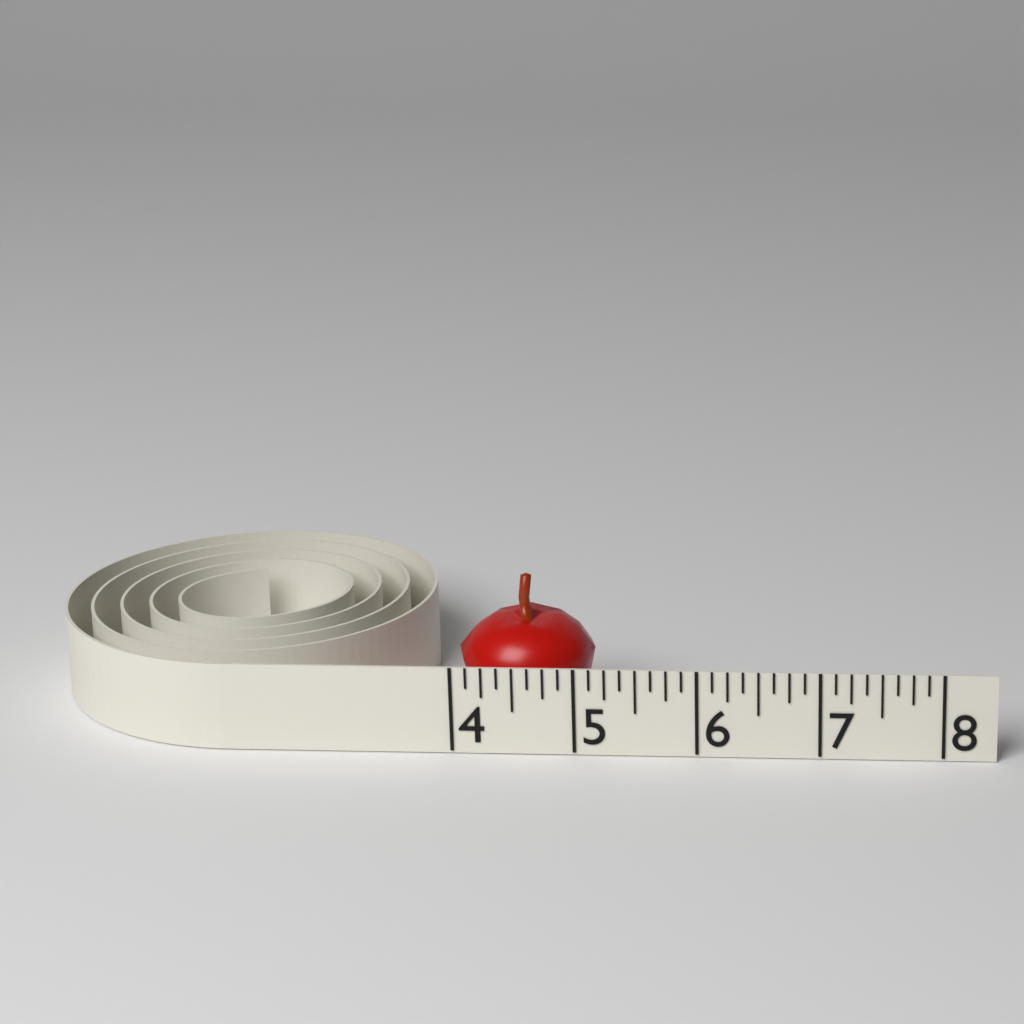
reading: 5.125 (no unit)
